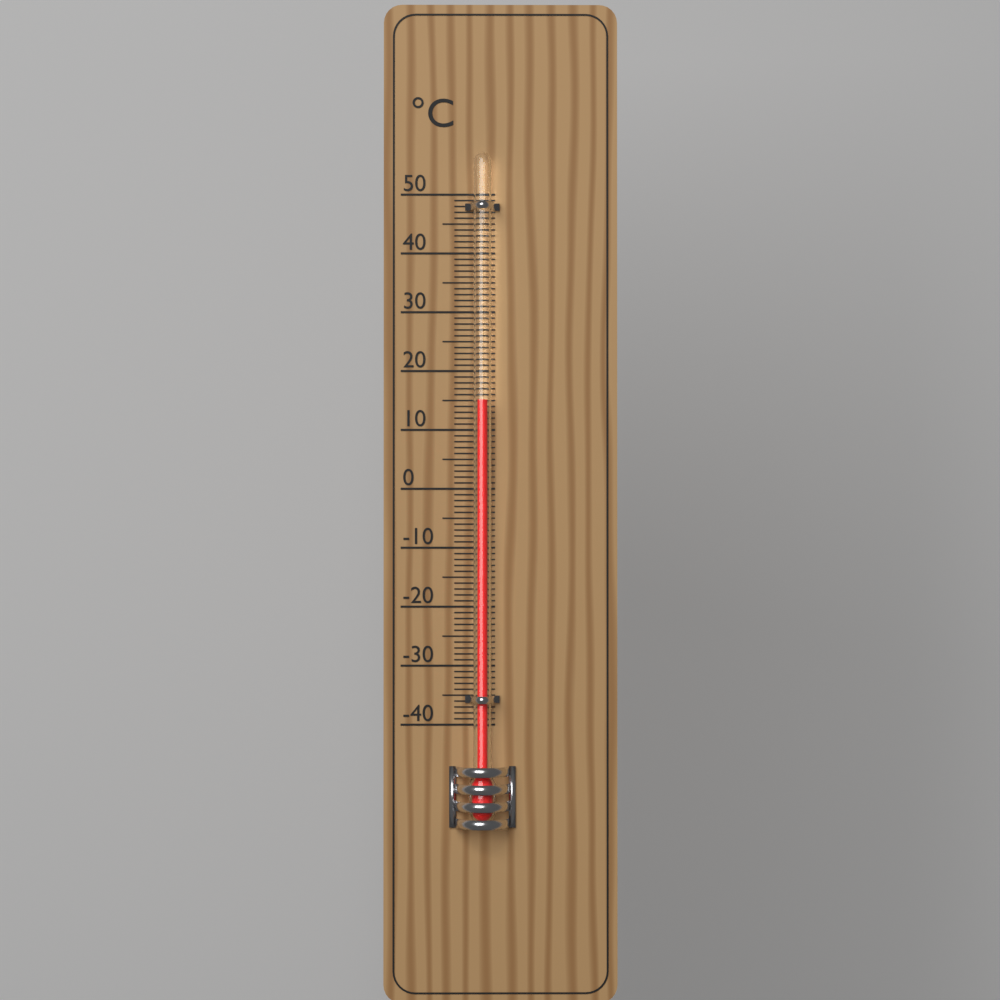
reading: 15 °C
